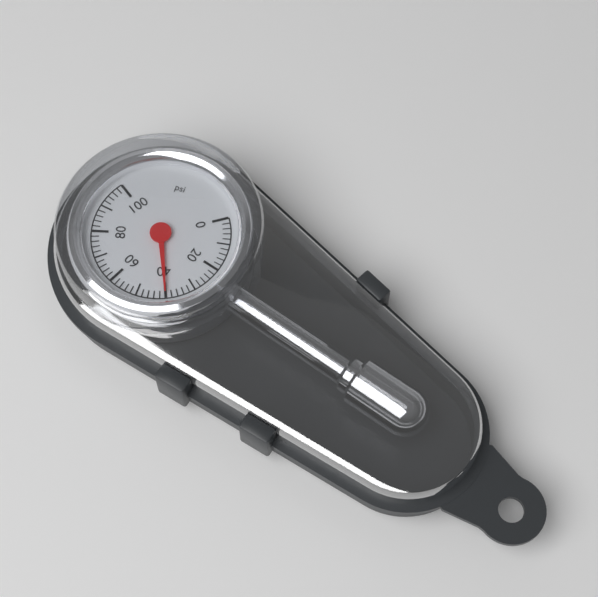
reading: 40 psi
